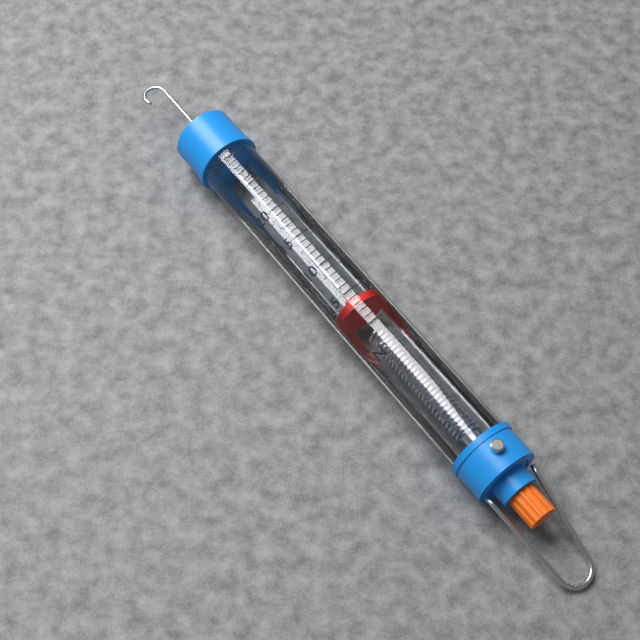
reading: 3 N
